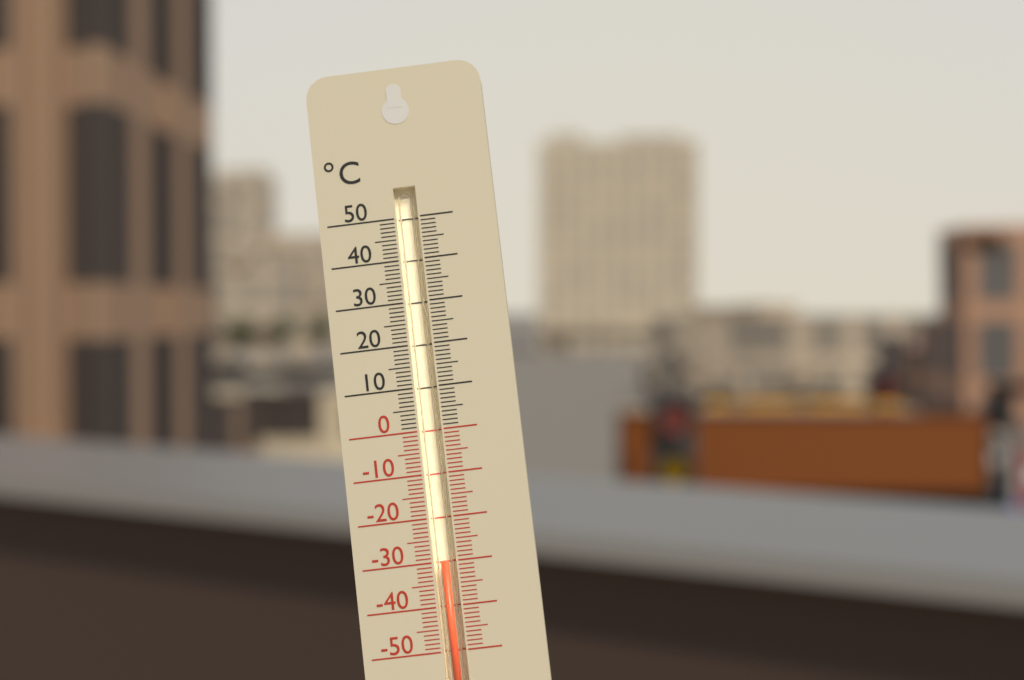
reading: -30 °C
